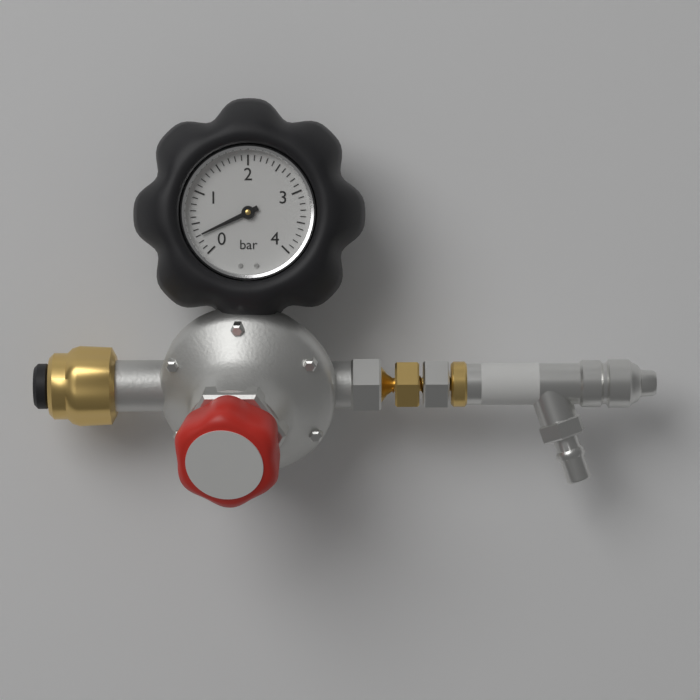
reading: 0.3 bar
